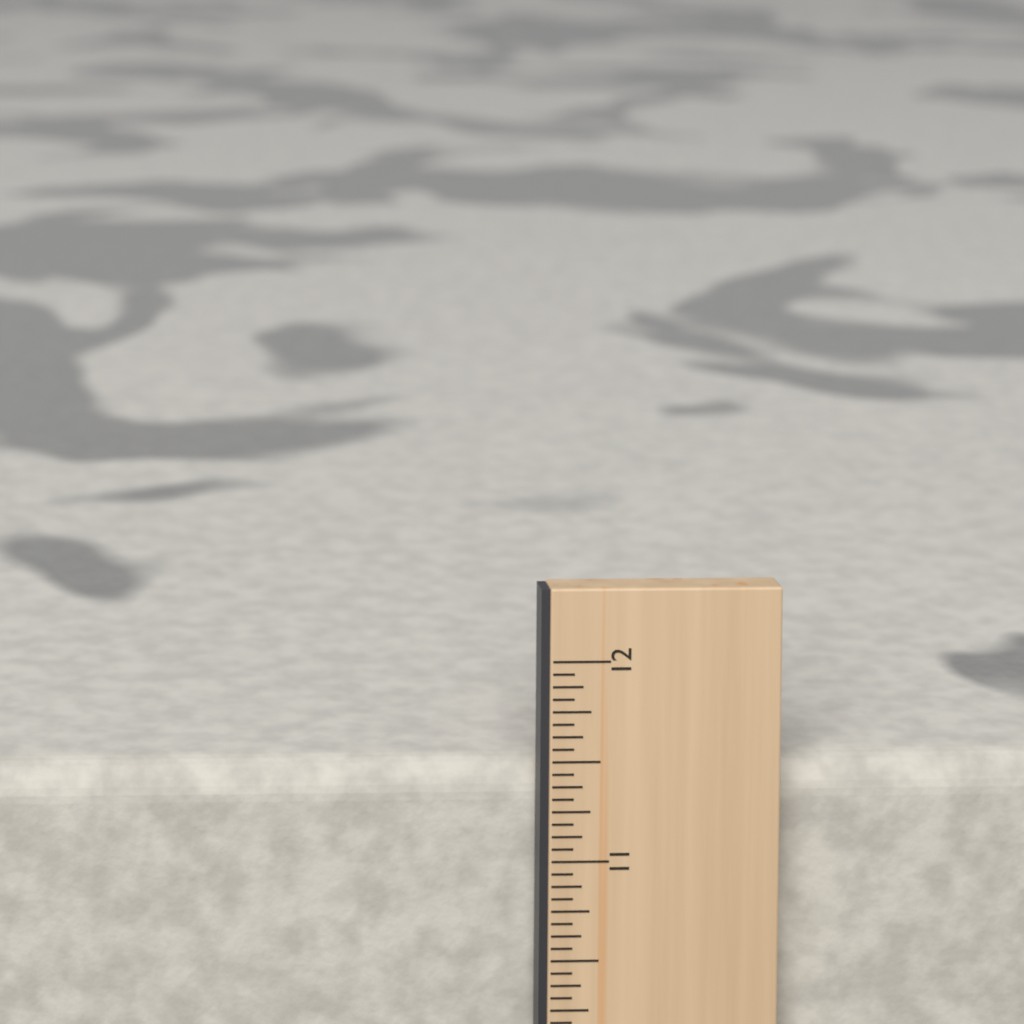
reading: 11.4375 in
